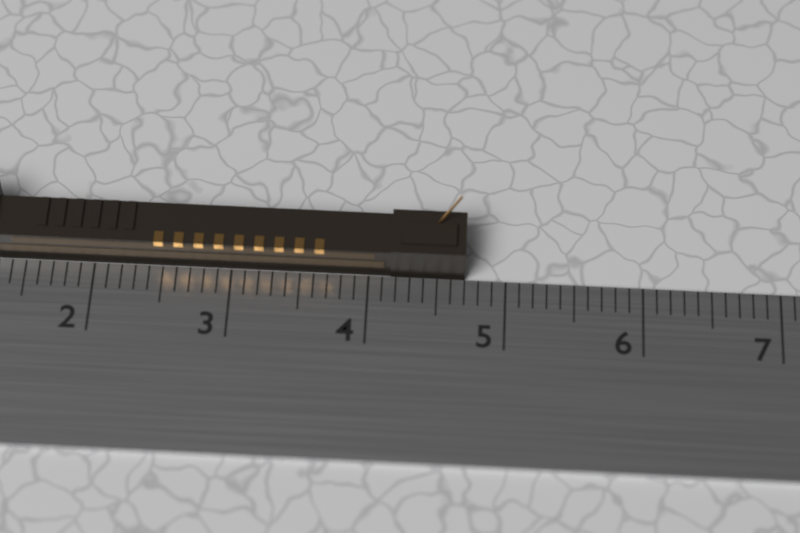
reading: 4.7 cm
